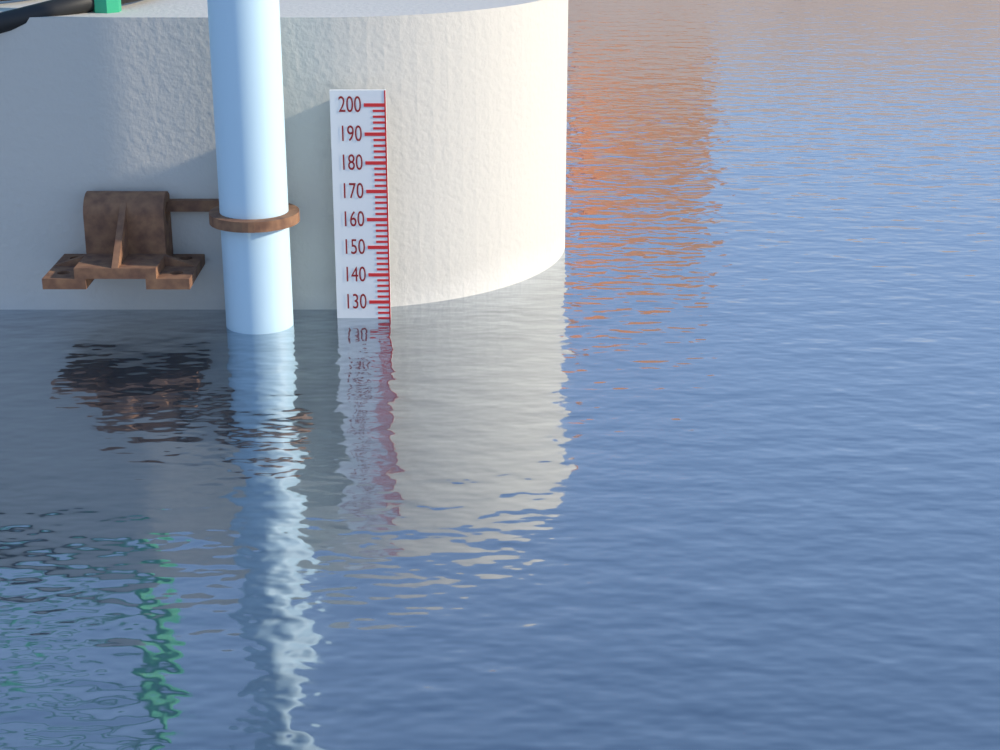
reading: 124 (no unit)
